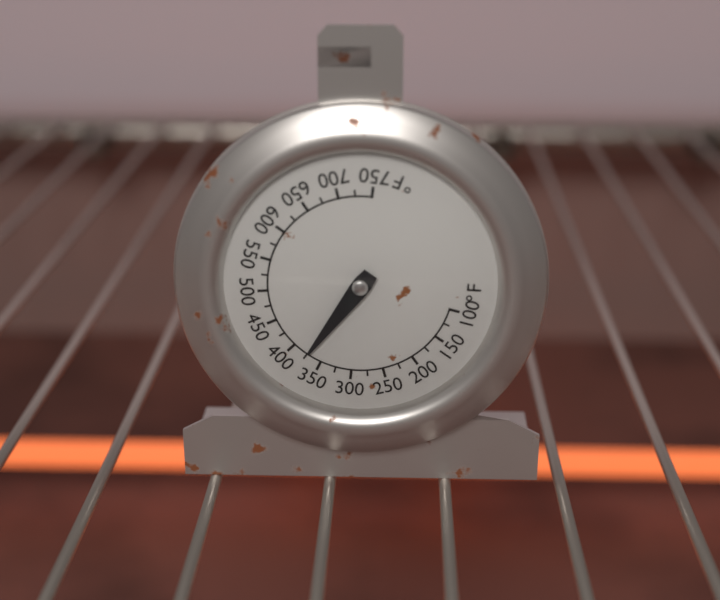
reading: 375 °F
